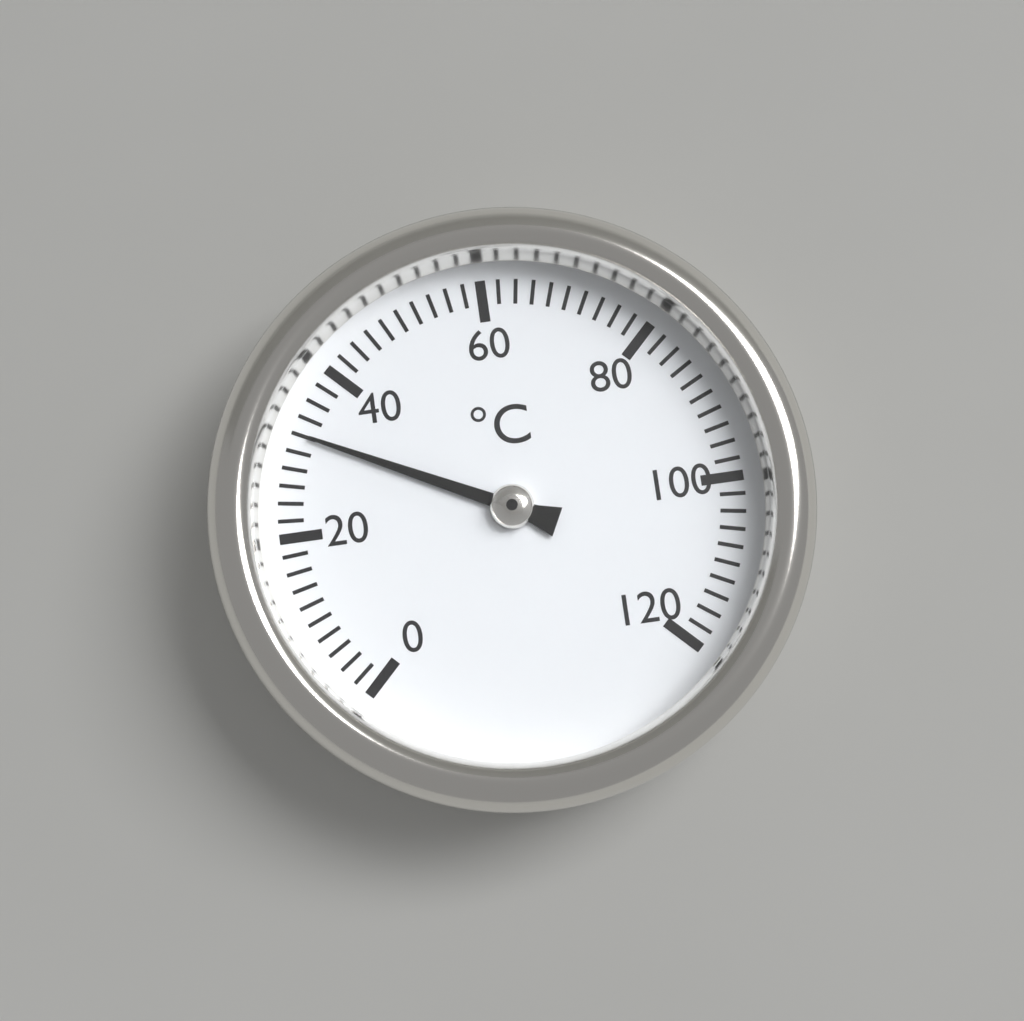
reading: 32 °C
